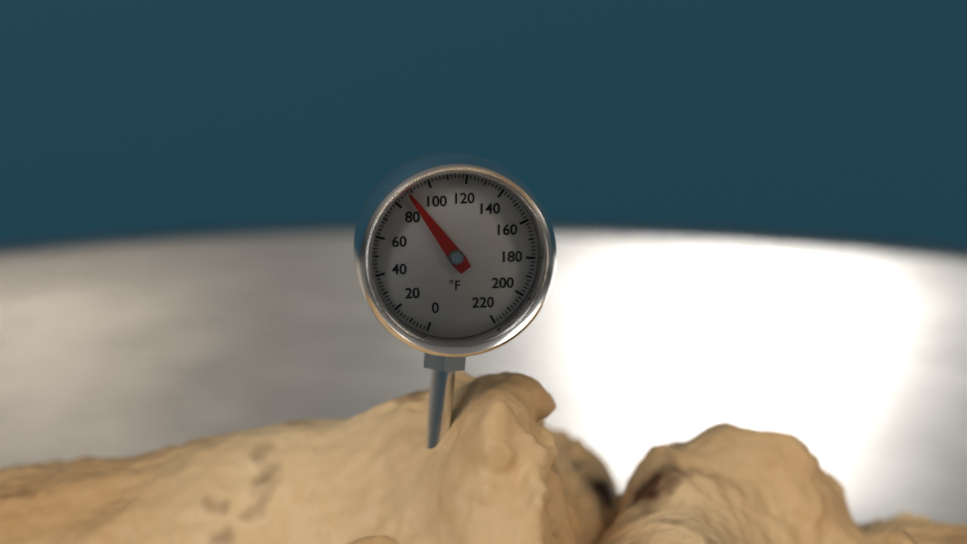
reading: 88 °F
